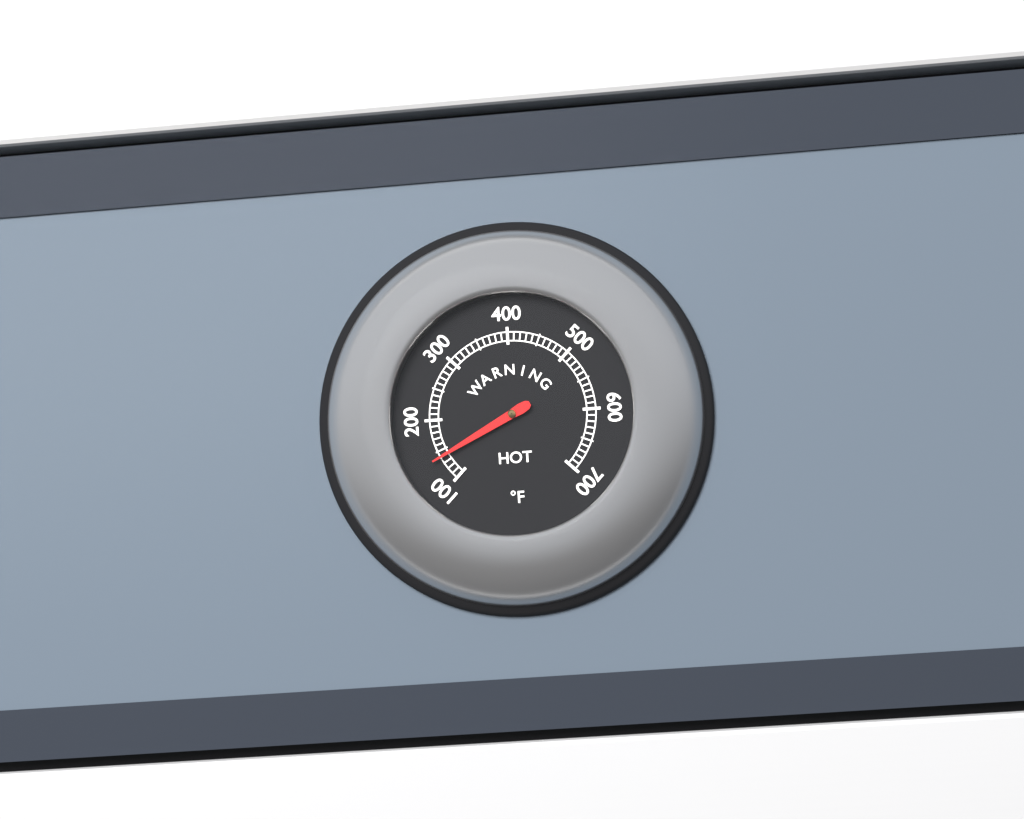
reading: 140 °F
